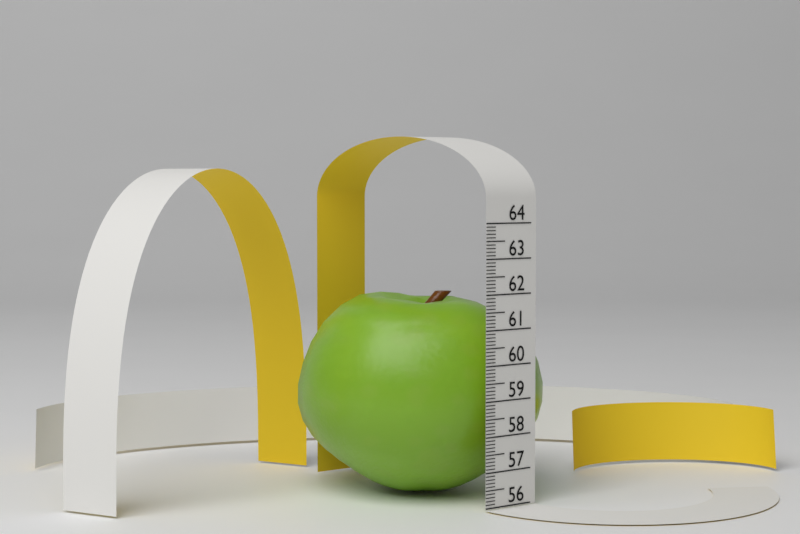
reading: 61.9 (no unit)
